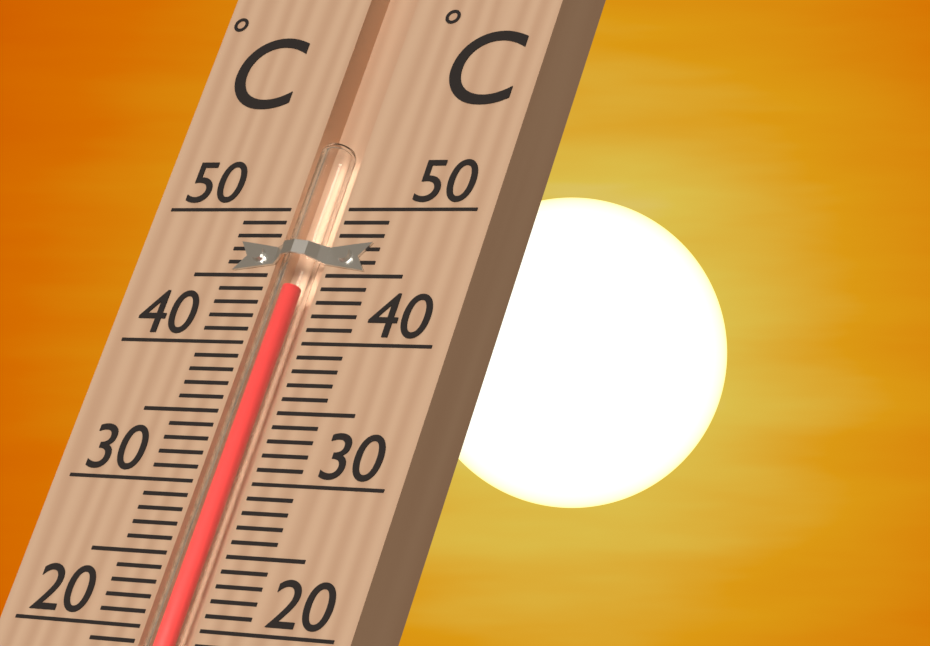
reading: 44 °C
